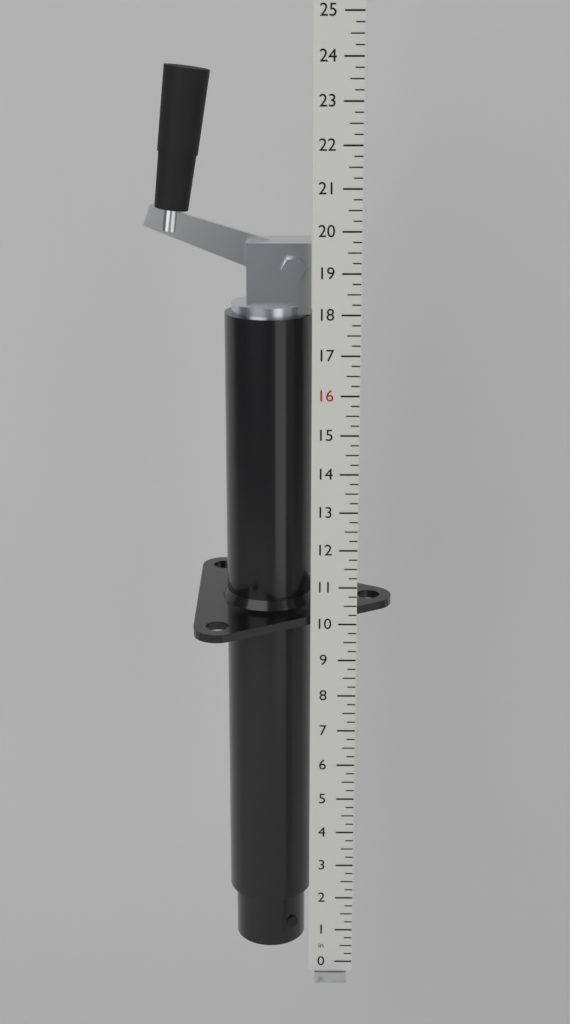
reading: 23.75 in
